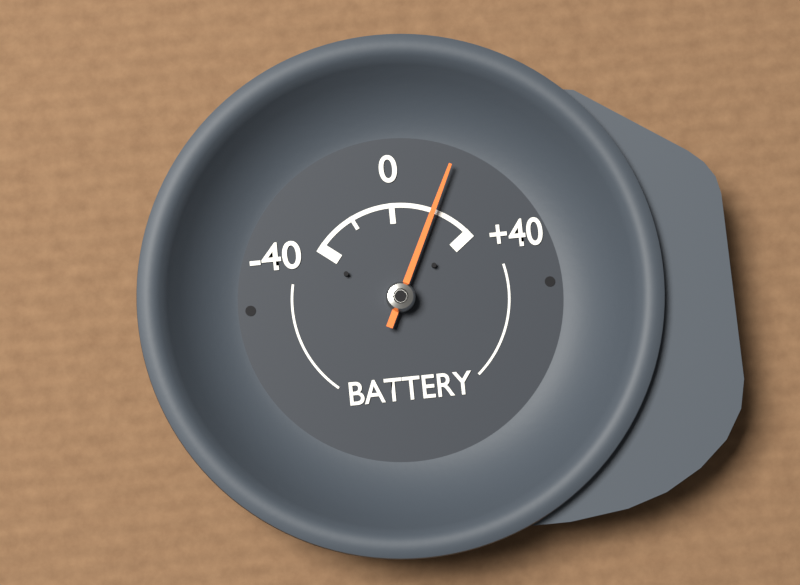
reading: 20 (no unit)
